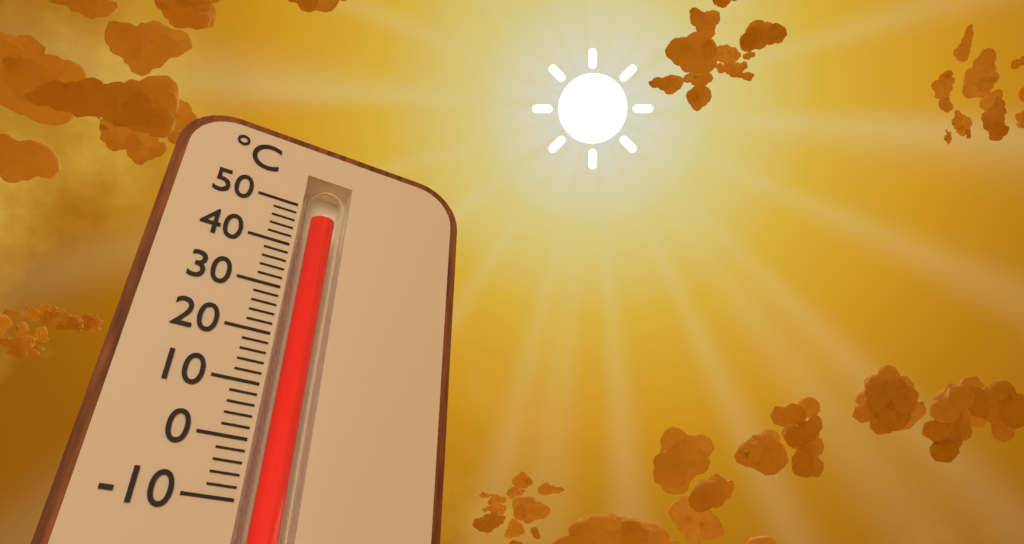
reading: 48 °C
